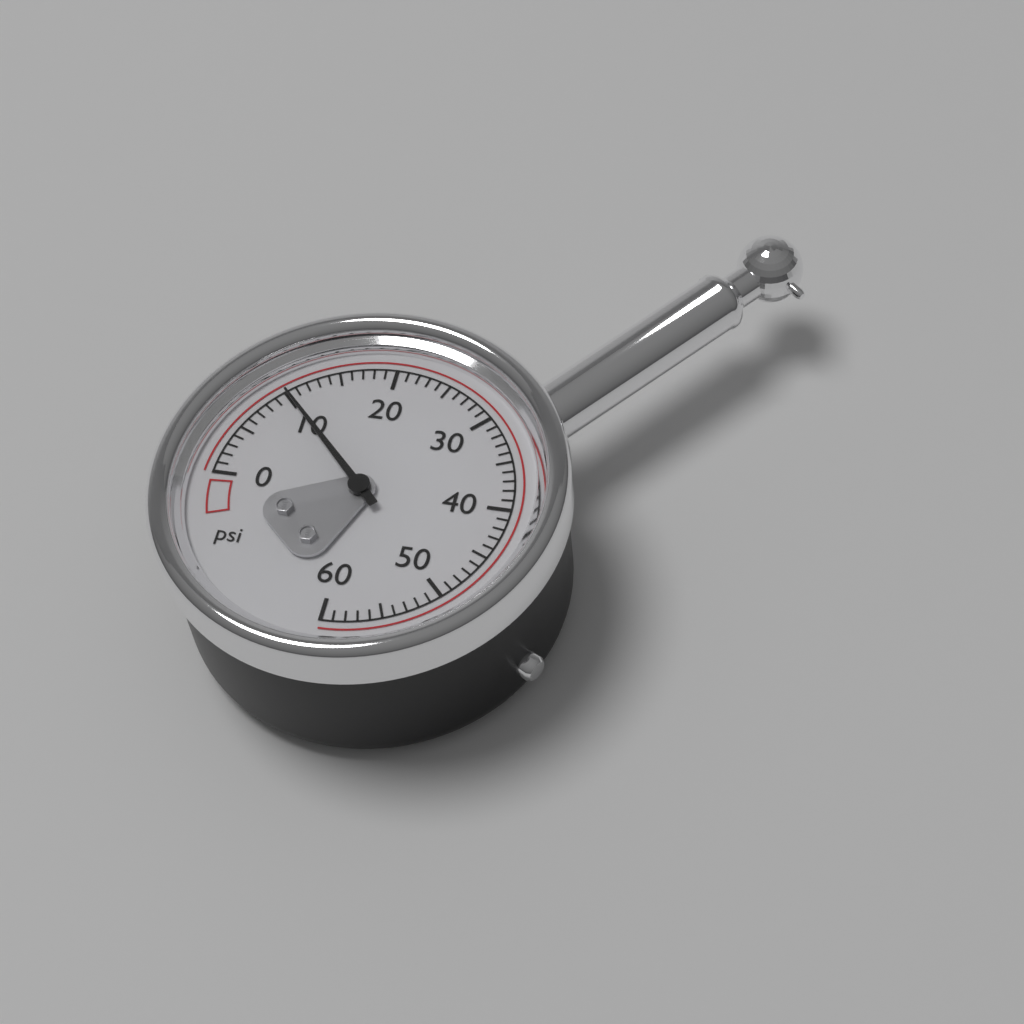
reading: 10 psi
